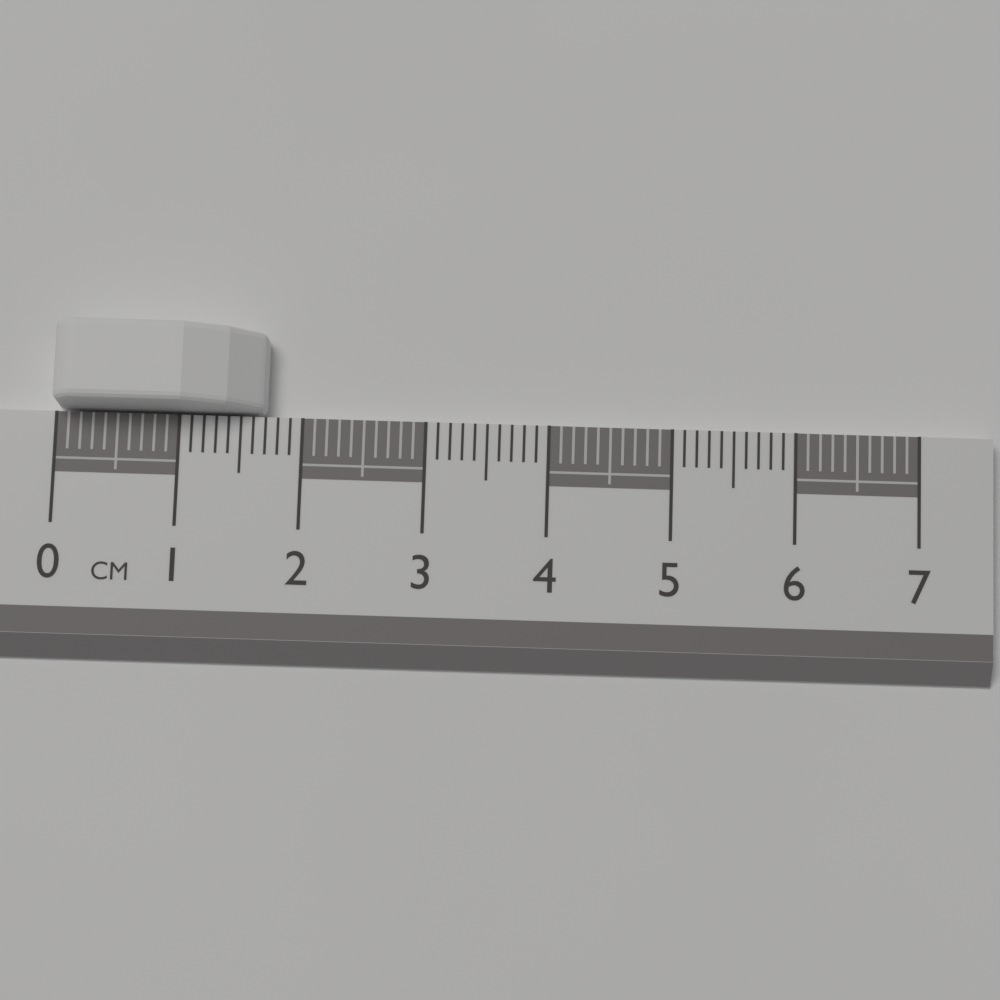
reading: 1.7 cm
